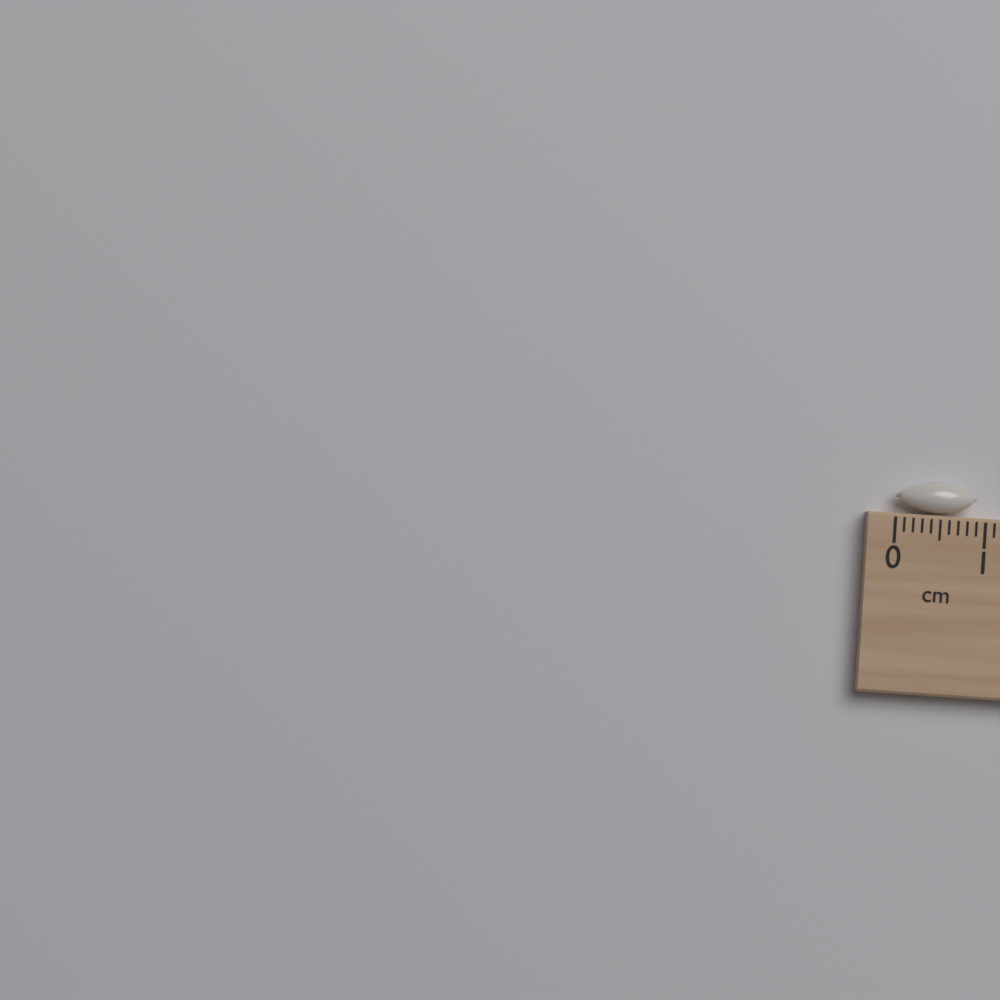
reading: 0.9 cm
